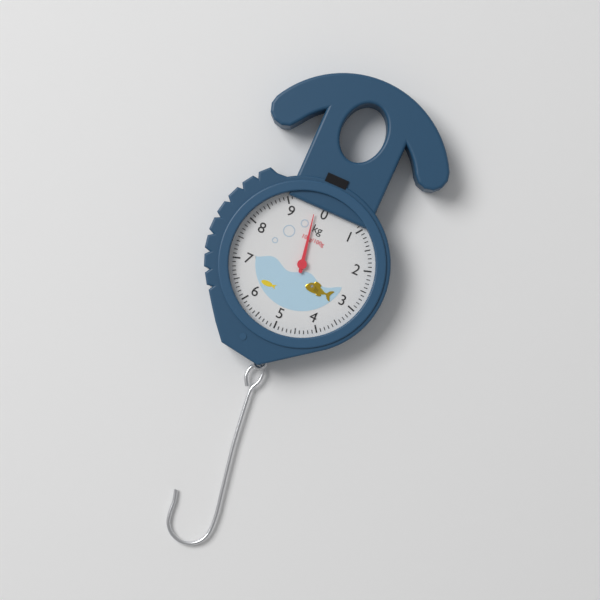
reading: 9.7 kg
